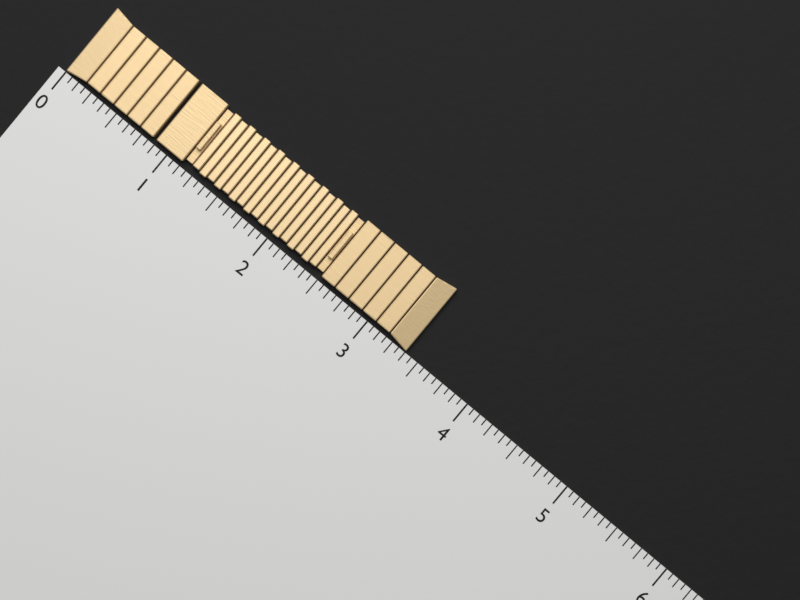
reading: 3.3750 (no unit)
